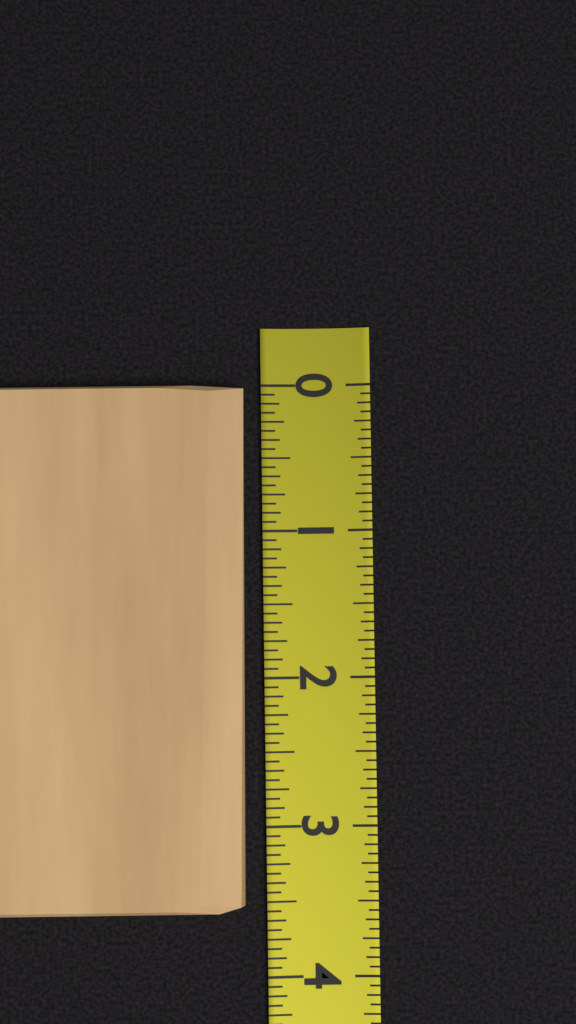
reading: 3.5625 (no unit)
